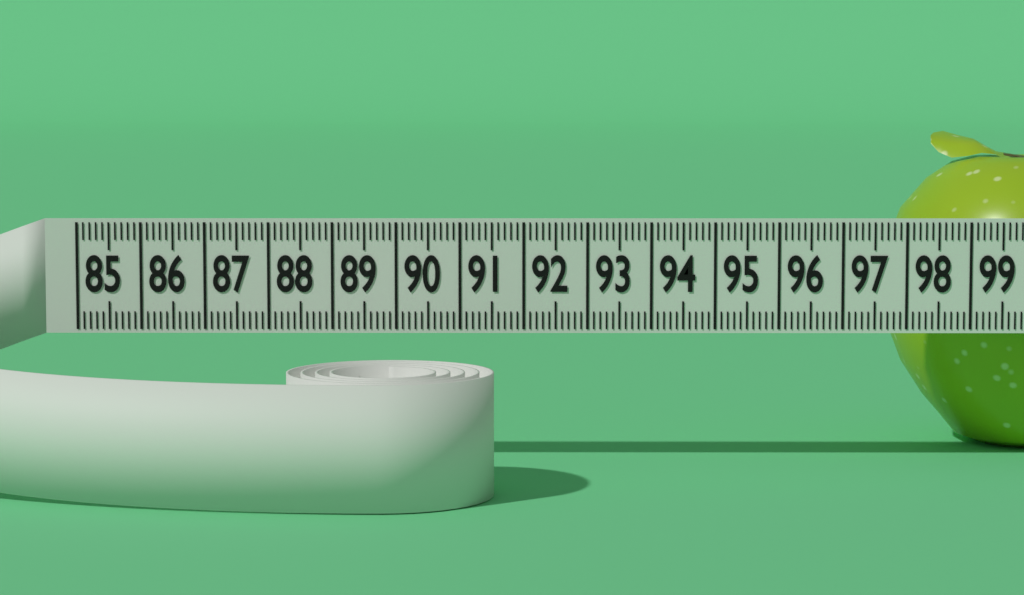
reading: 98.0 (no unit)
